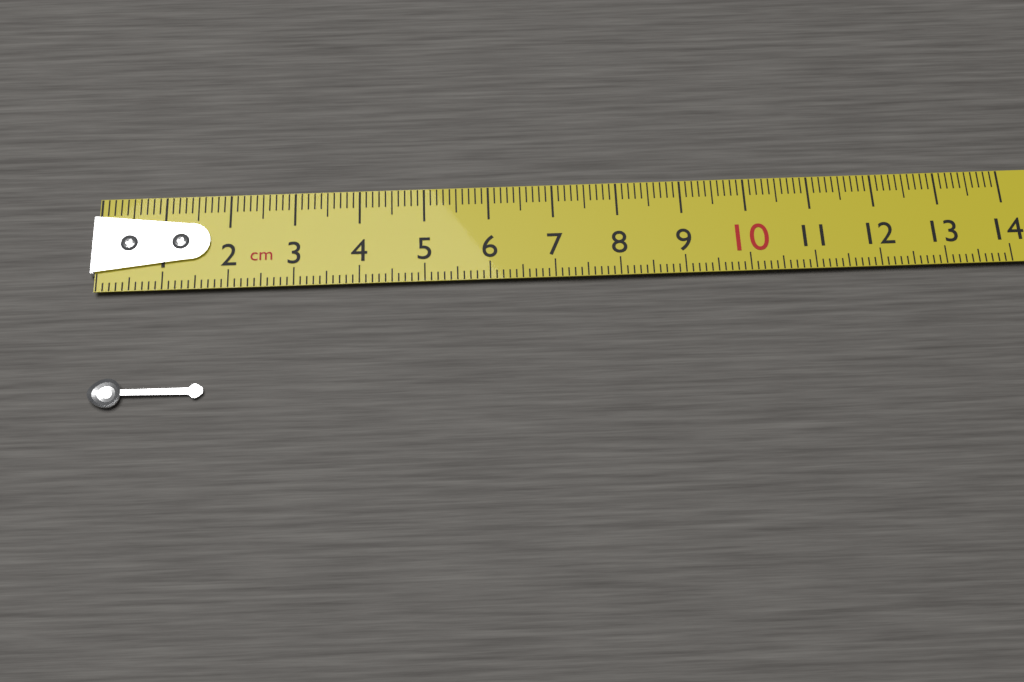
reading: 1.7 cm
